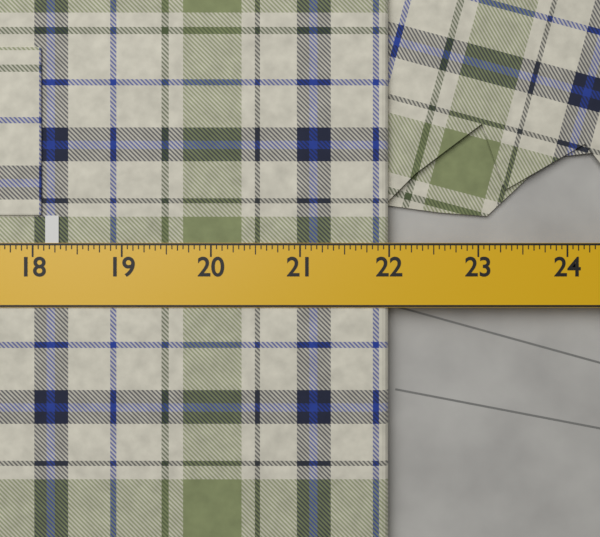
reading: 22.0000 in
